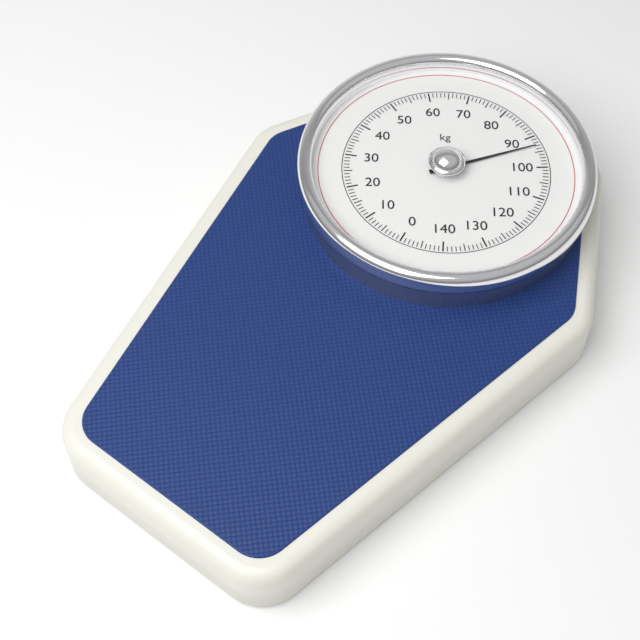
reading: 93 kg
